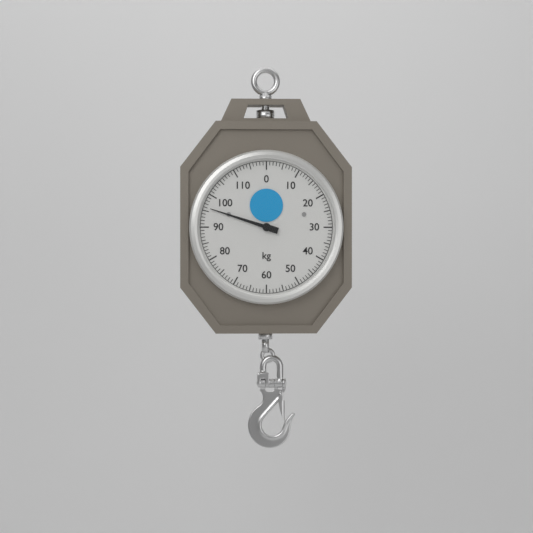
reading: 96 kg
